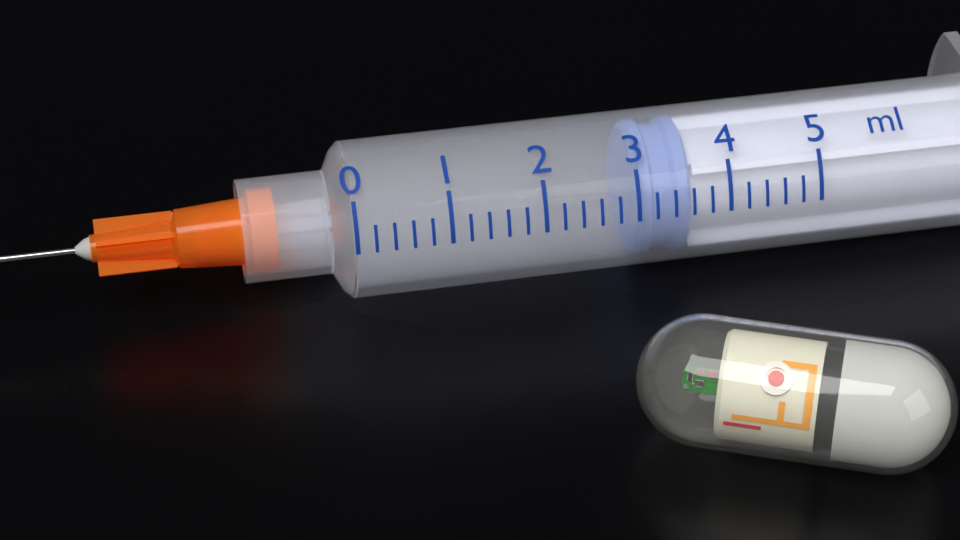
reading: 3.0 ml
